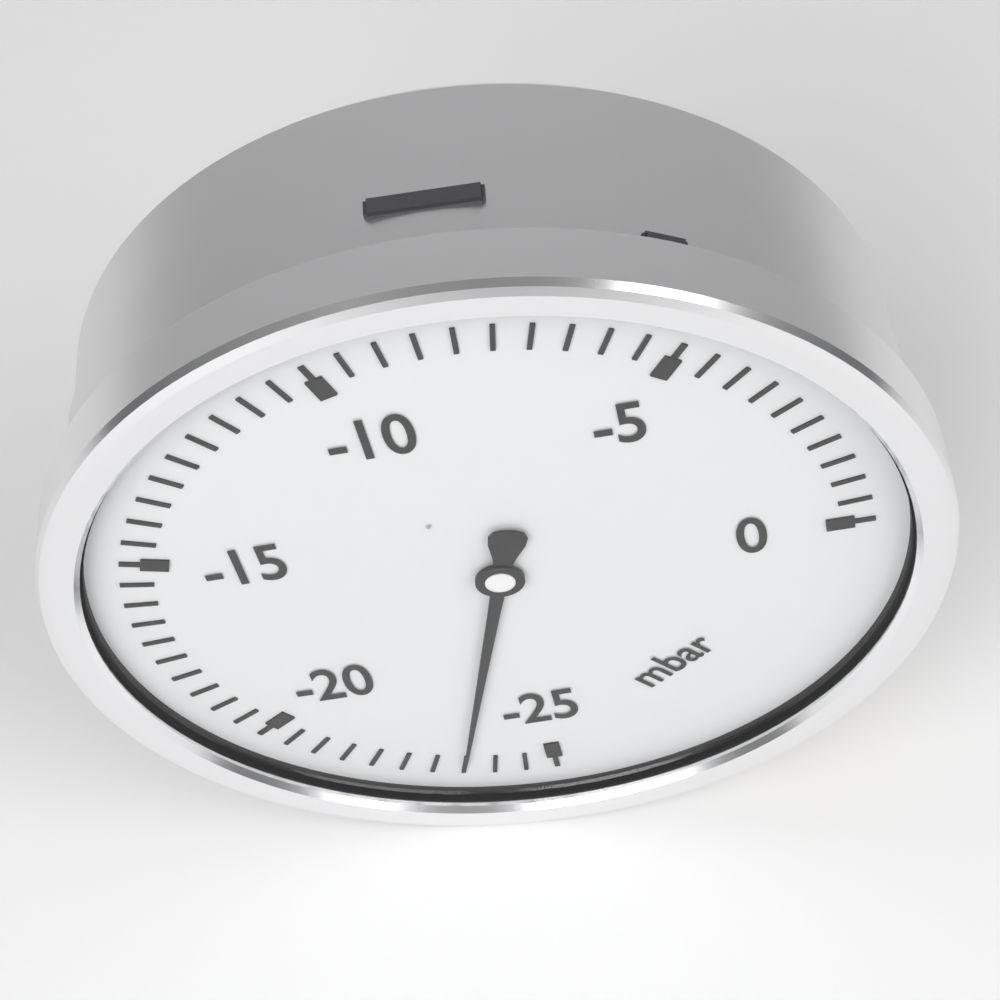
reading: -23.5 mbar
